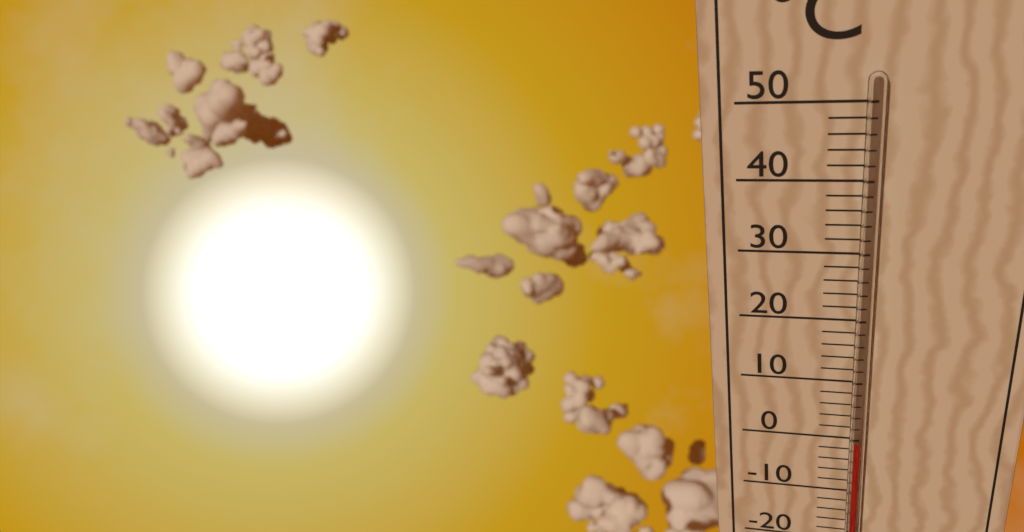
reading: 0 °C
